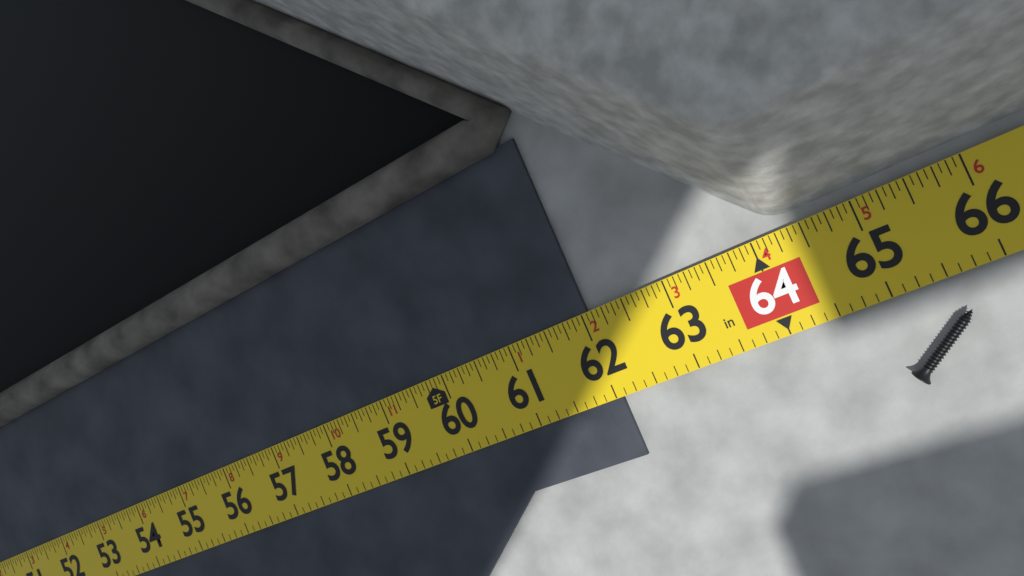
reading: 62.0625 in
